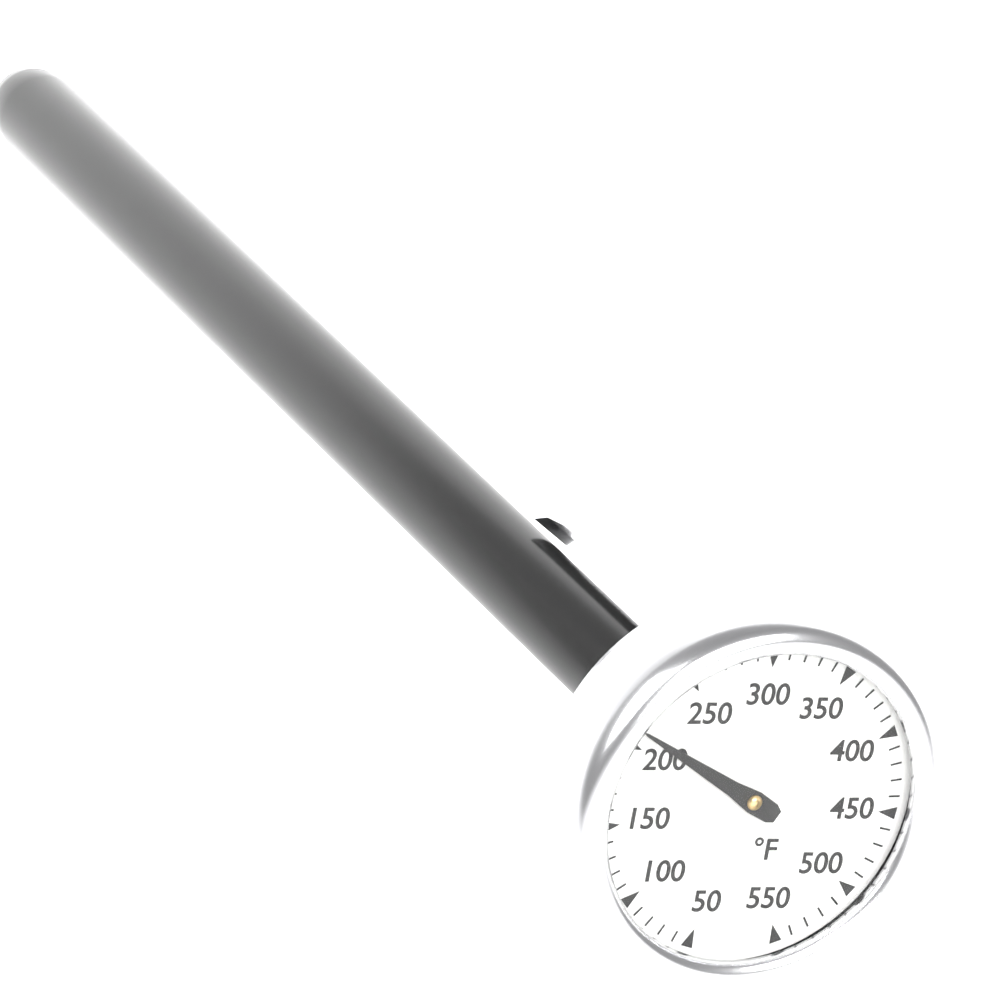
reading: 210 °F
